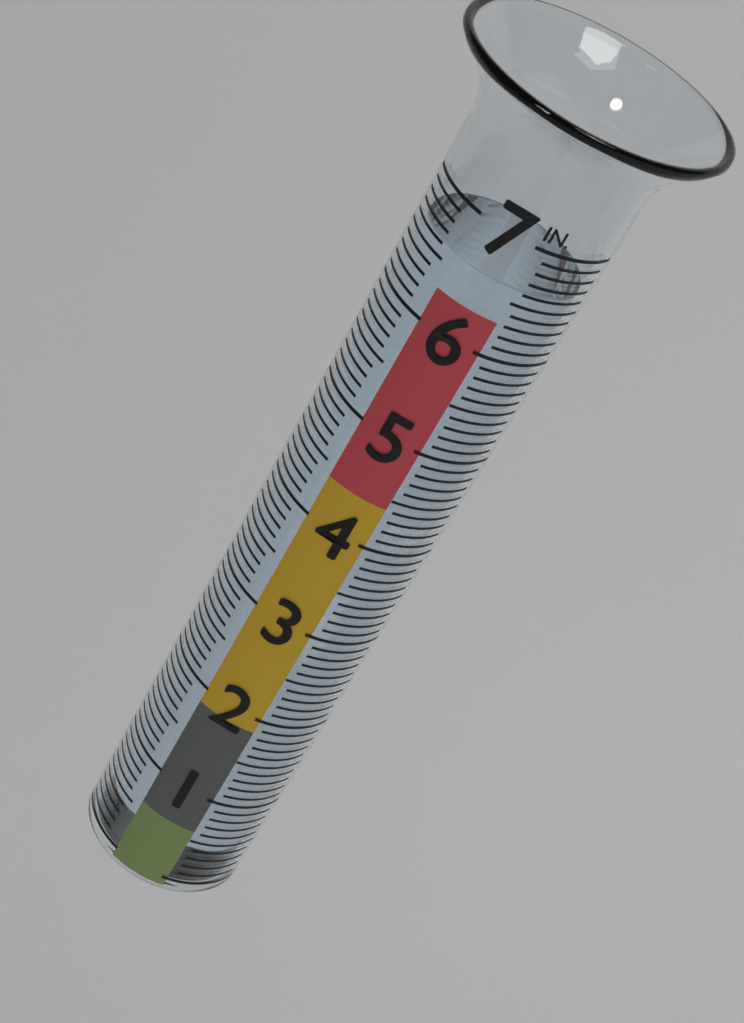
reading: 6.6 in
